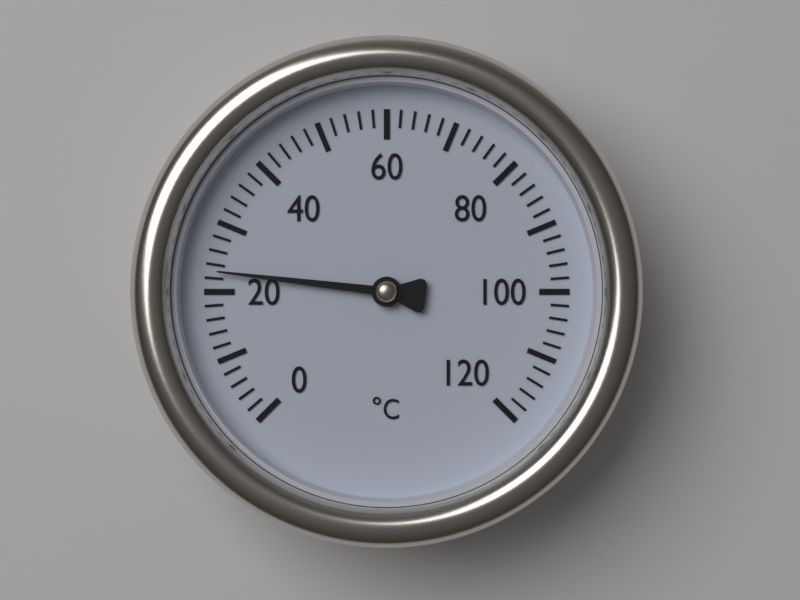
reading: 23 °C
